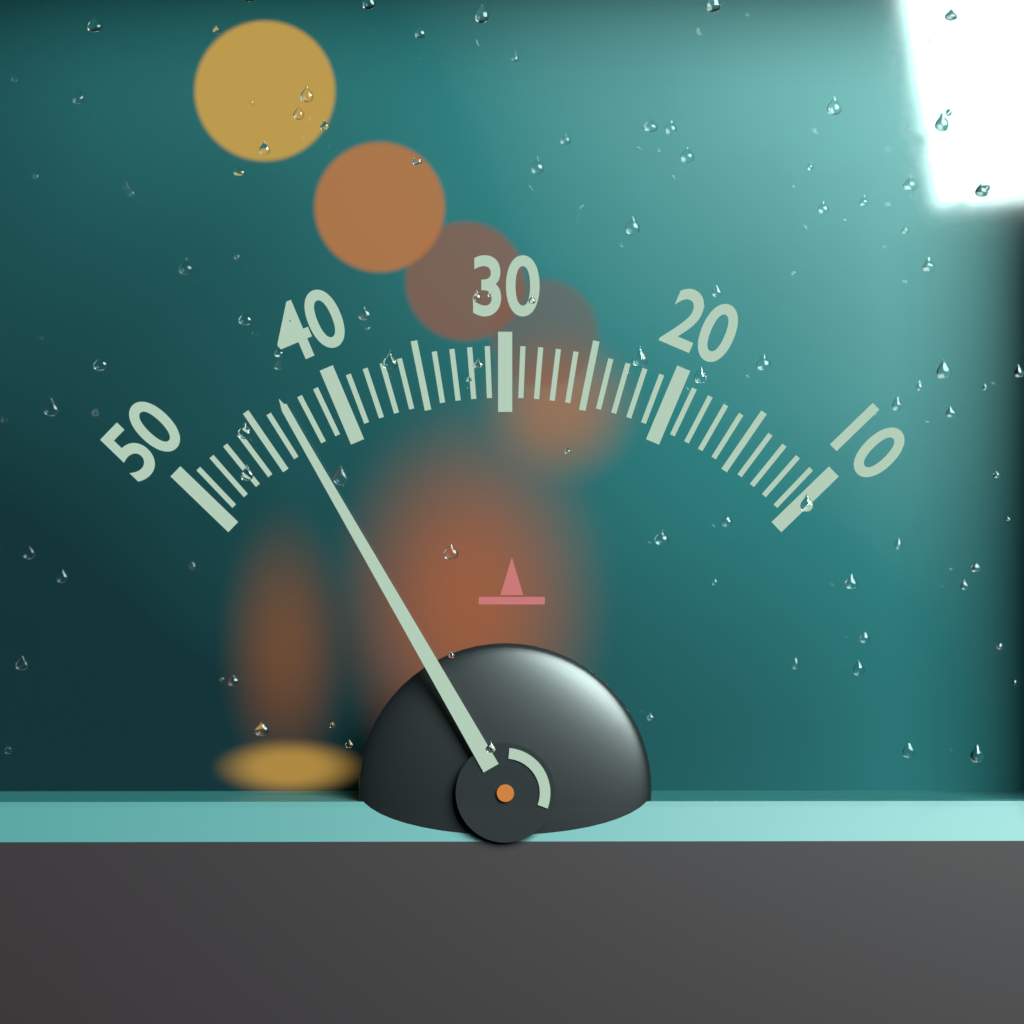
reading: 43 (no unit)
